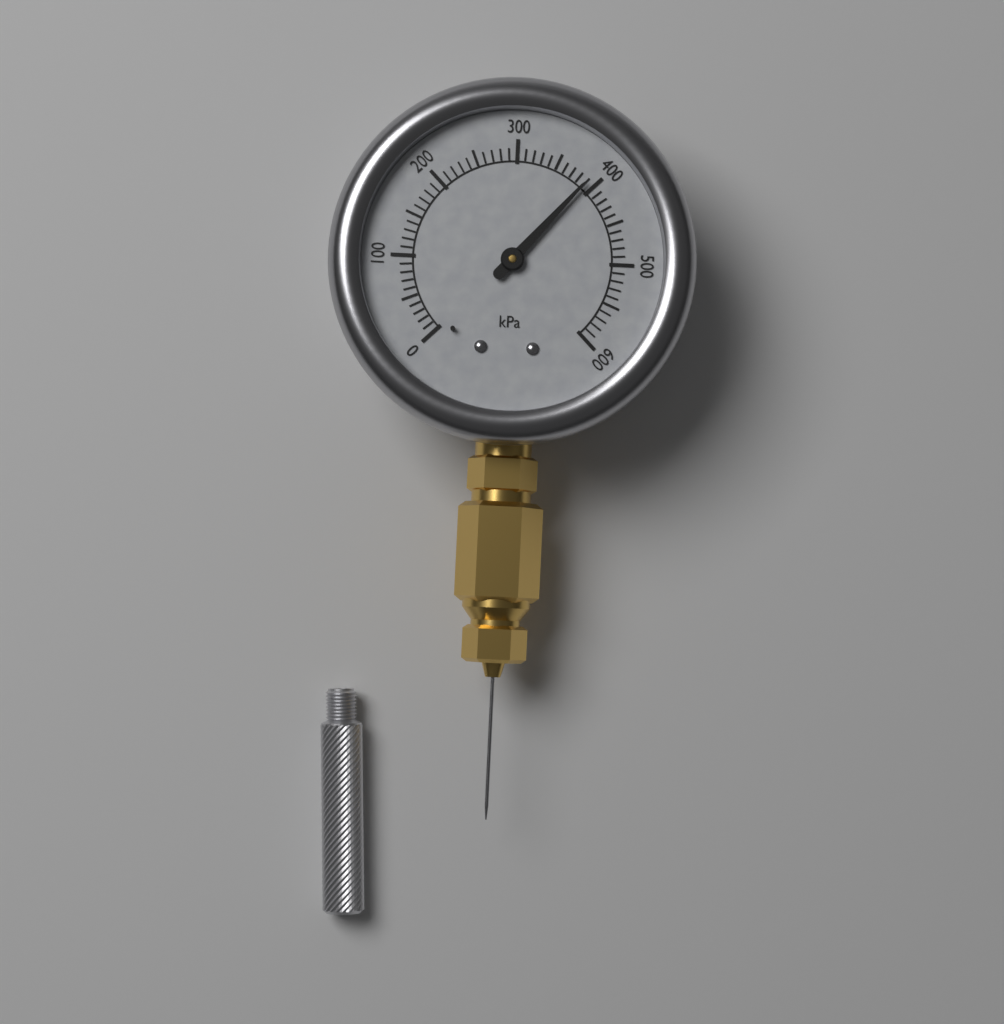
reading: 390 kPa
